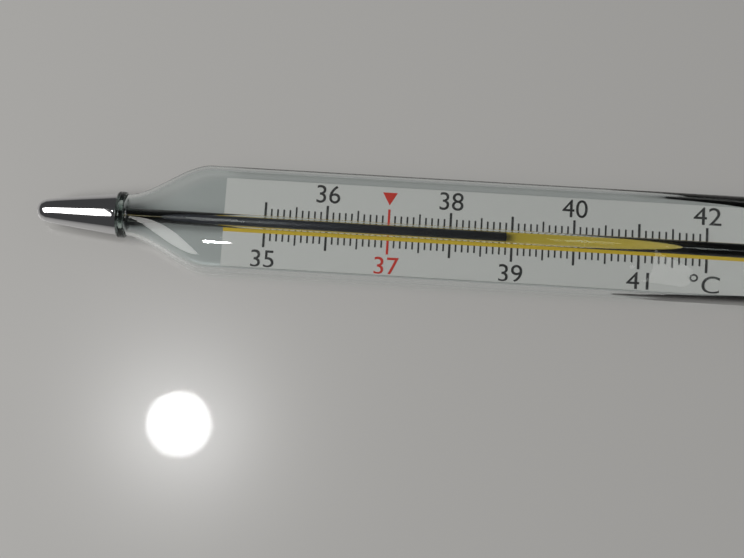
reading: 38.9 °C
